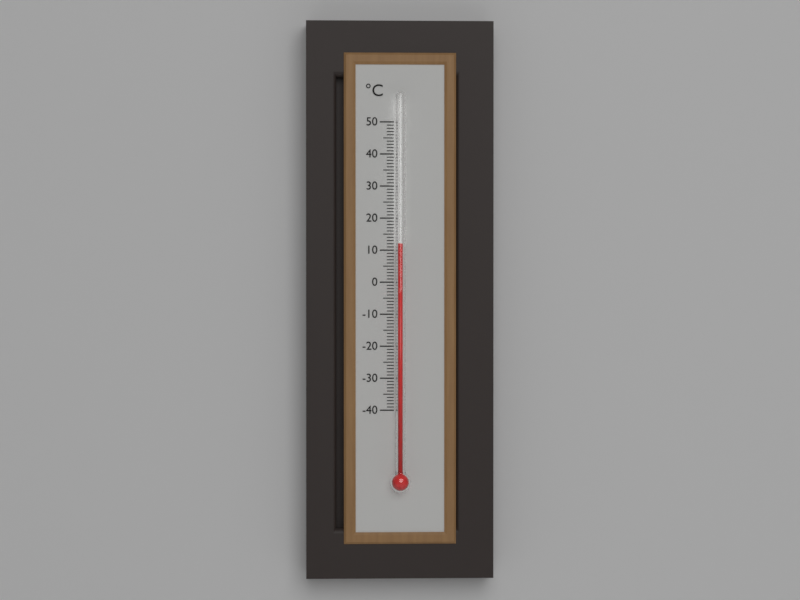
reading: 12 °C
